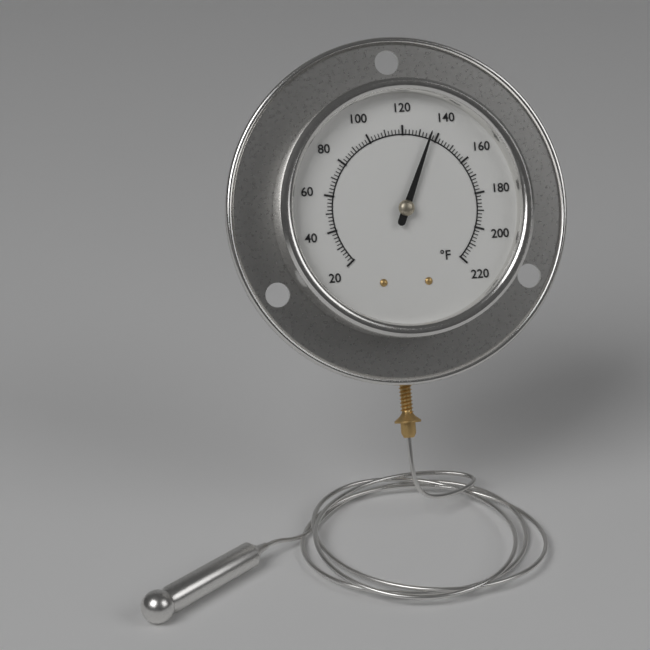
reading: 136 °F
